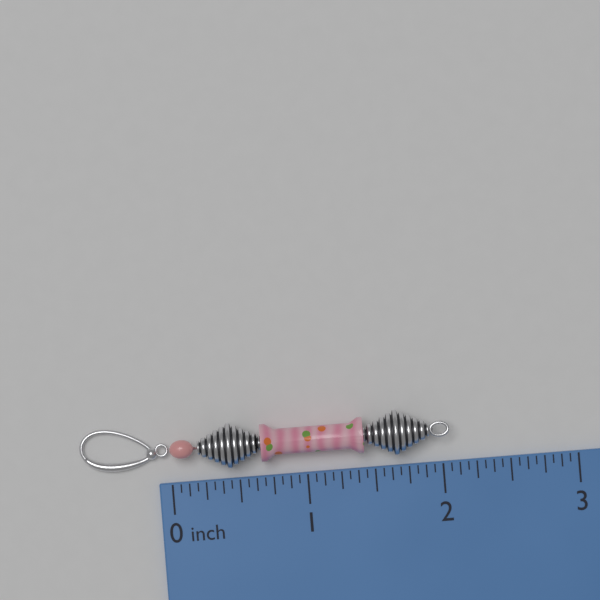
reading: 2.0625 inch
